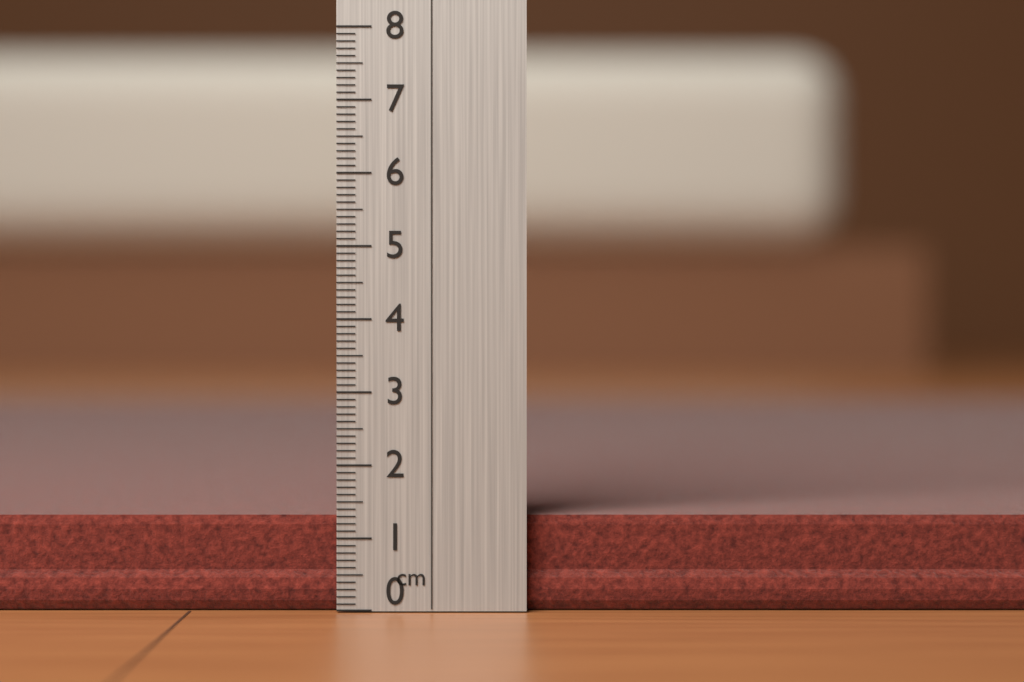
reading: 1.3 cm
